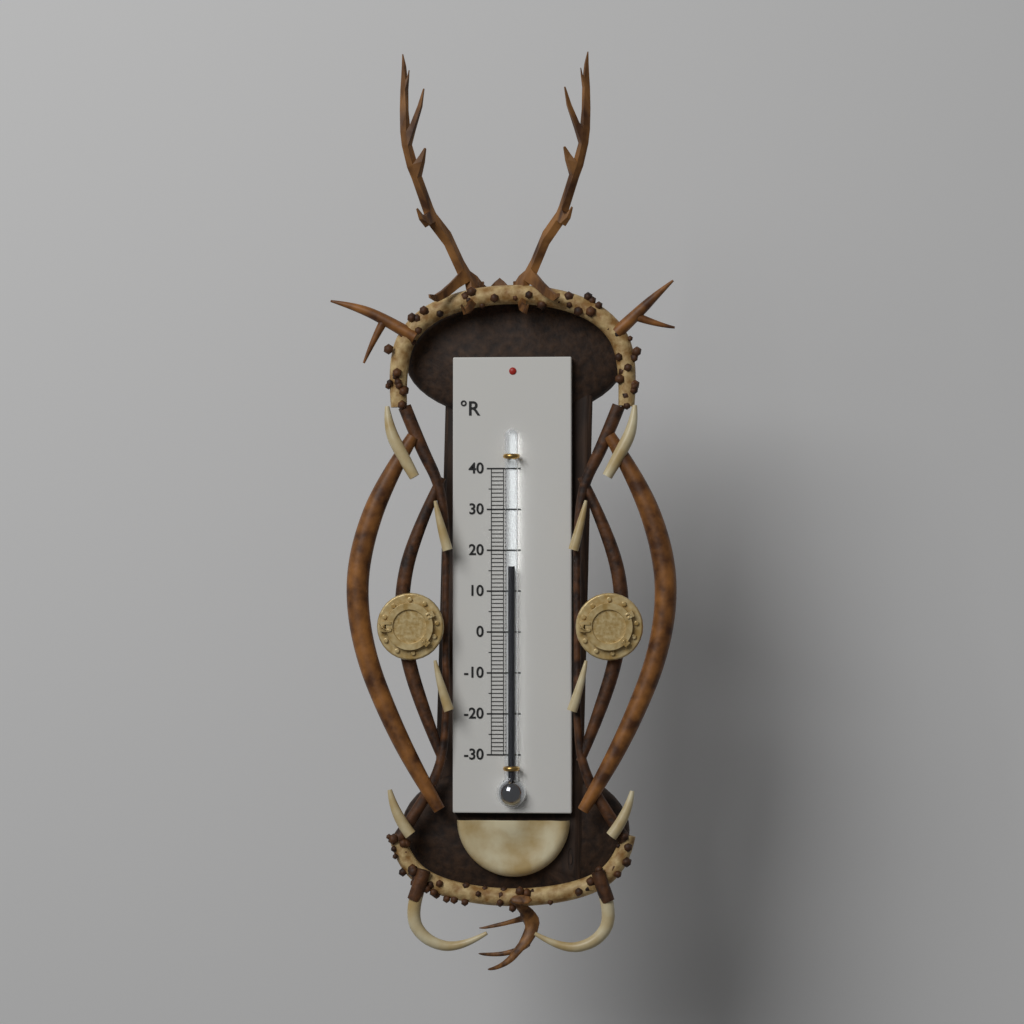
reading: 16 °R
